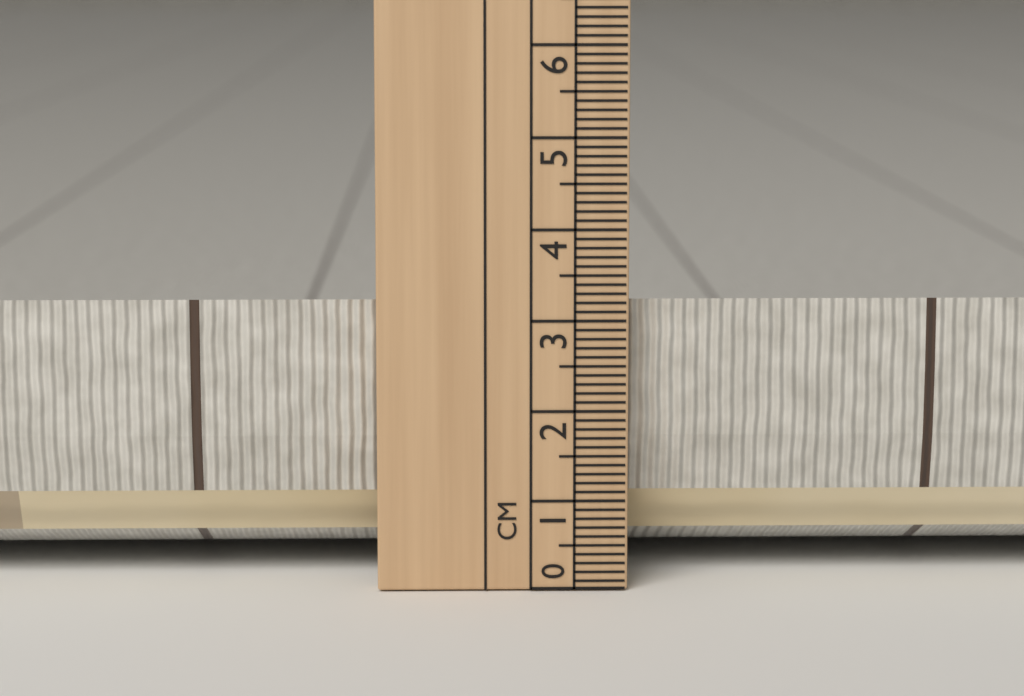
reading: 3.2 cm
